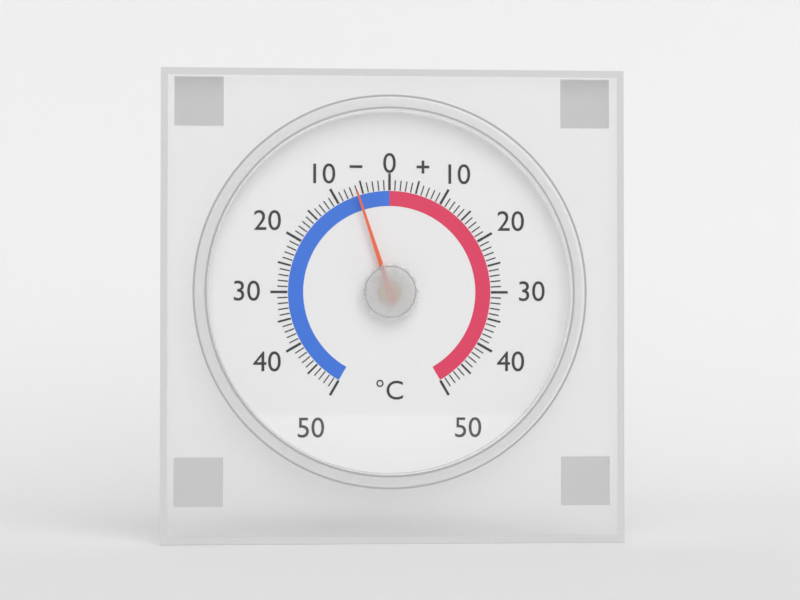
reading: -6 °C
